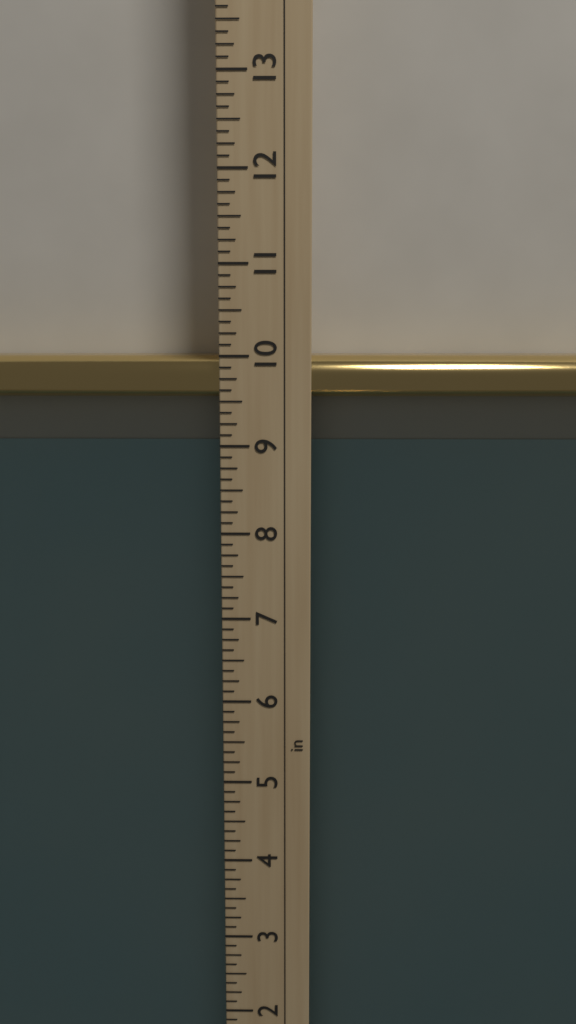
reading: 10.000 in
